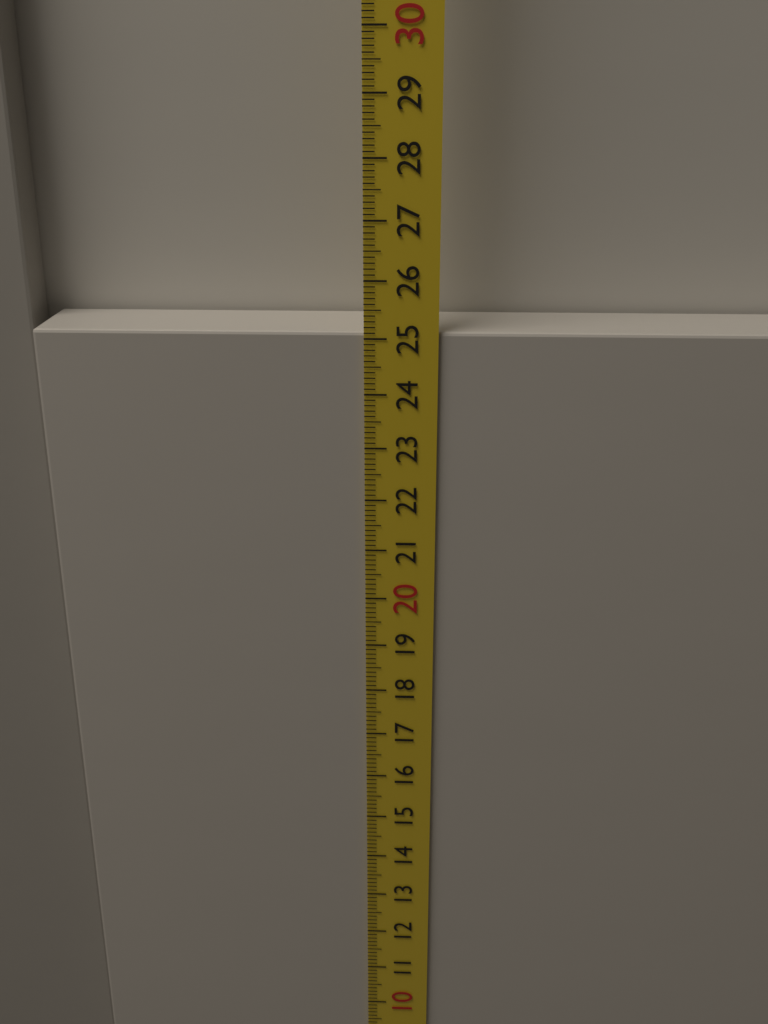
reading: 25.1 cm
